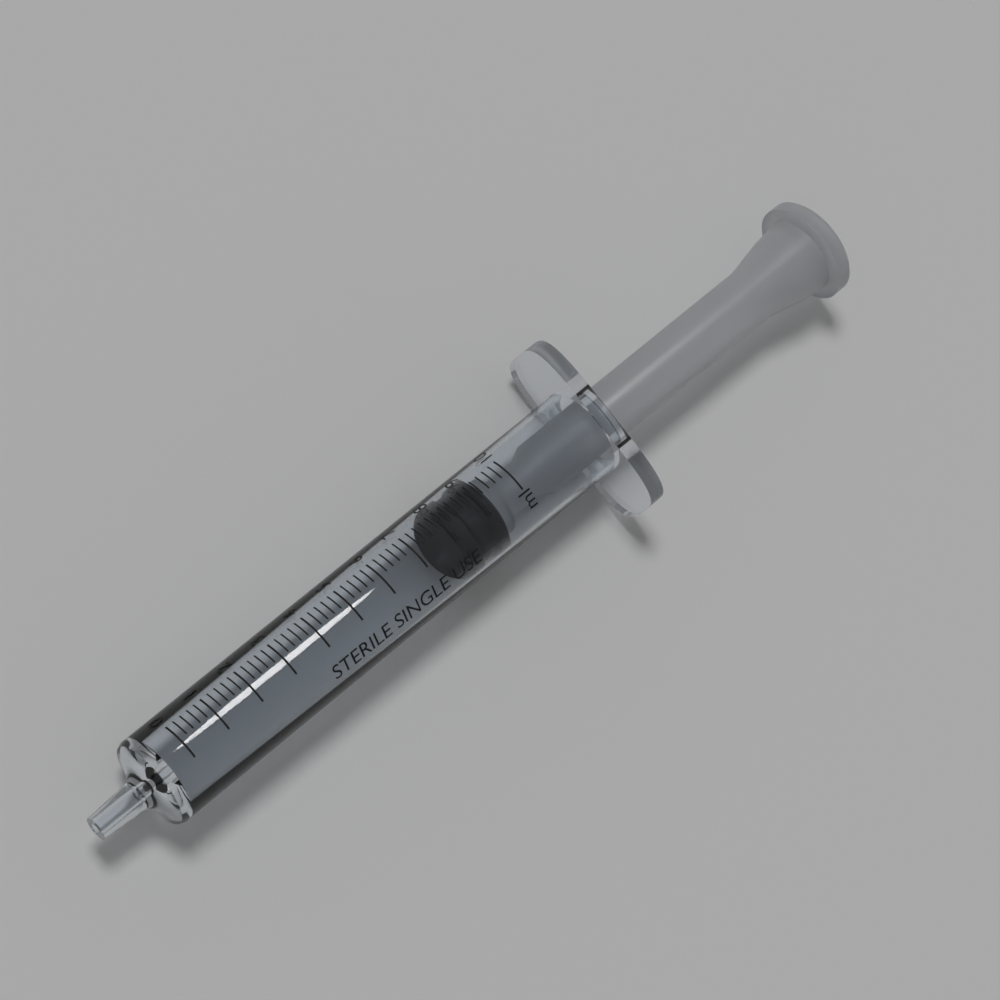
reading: 8.0 ml
